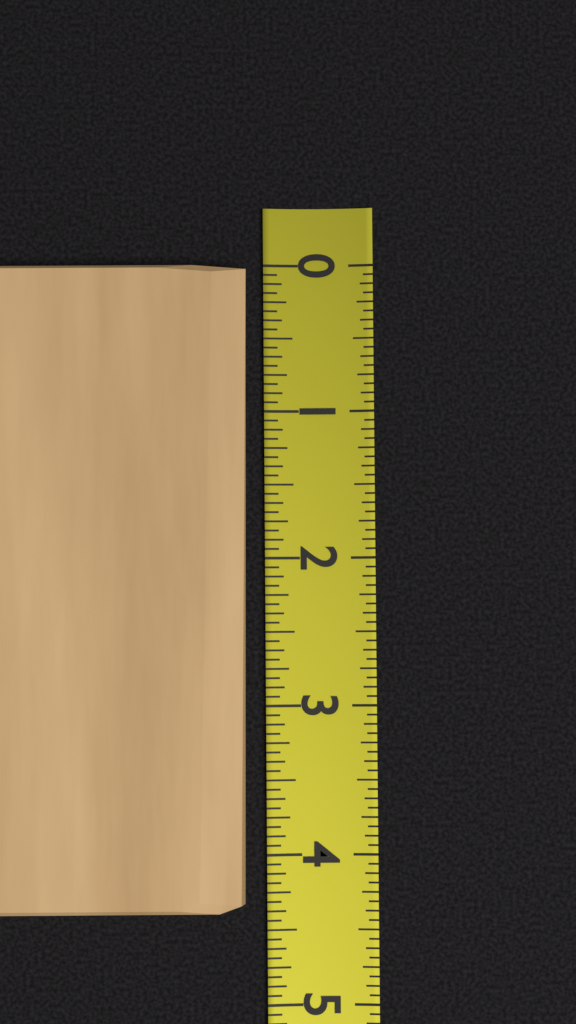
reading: 4.3750 (no unit)
